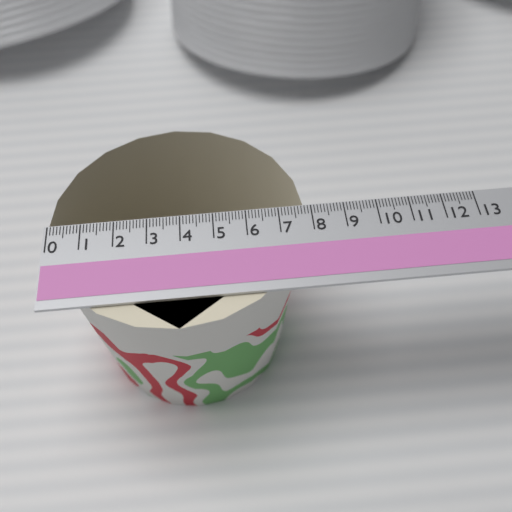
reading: 7.8 (no unit)
